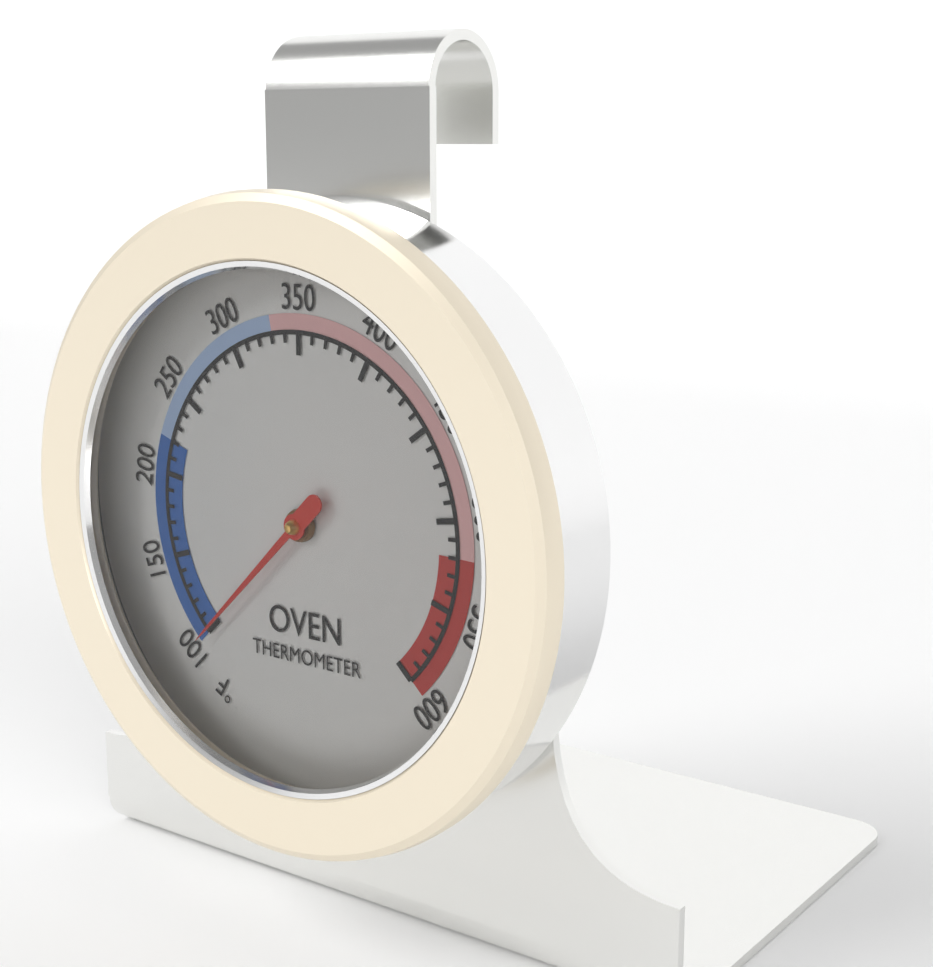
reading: 100 °F
